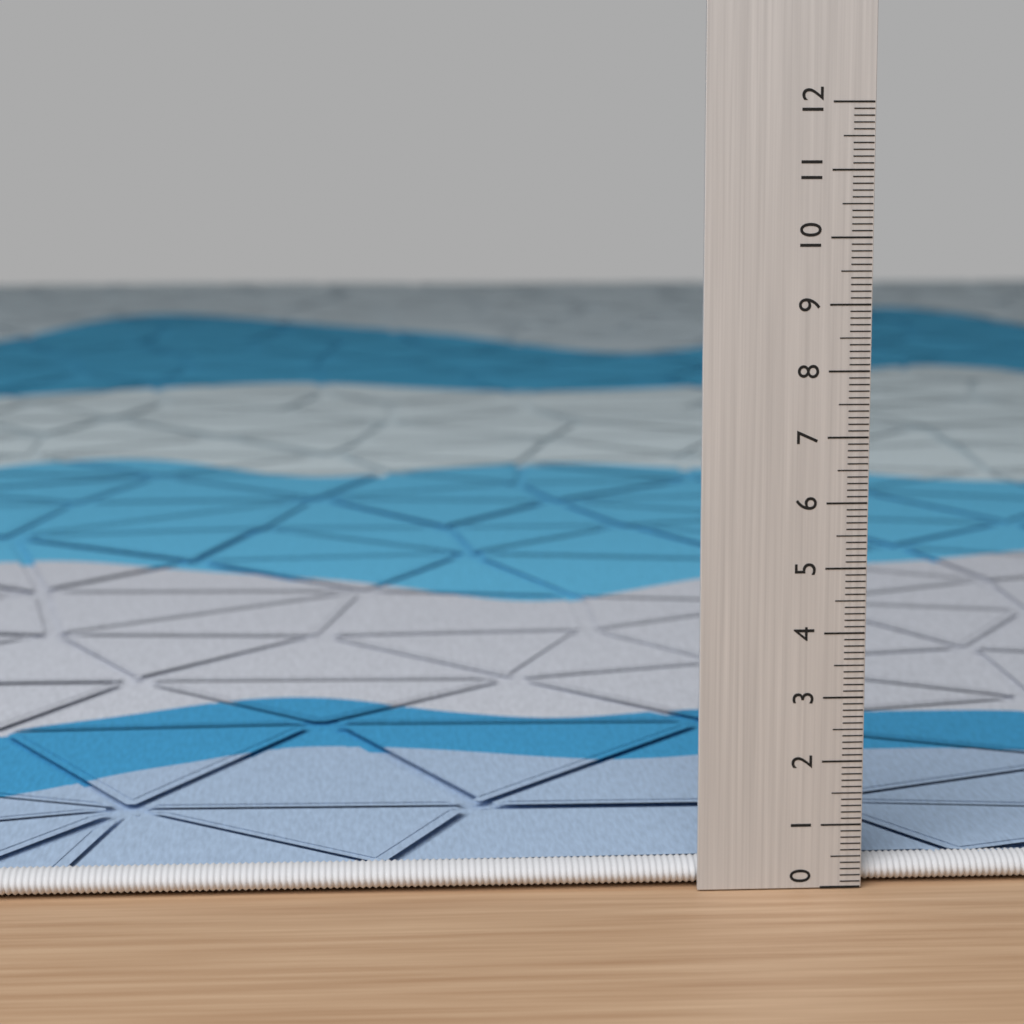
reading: 0.4 (no unit)
